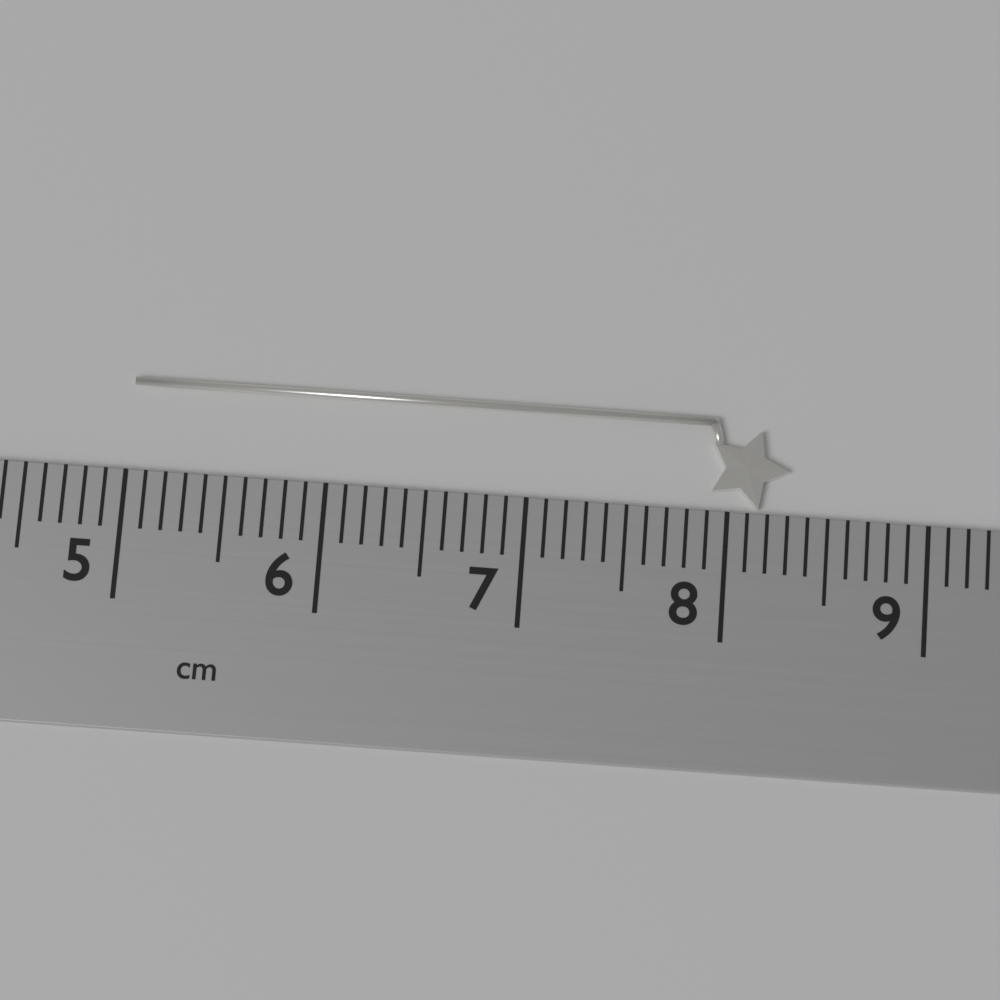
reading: 8.3 cm
